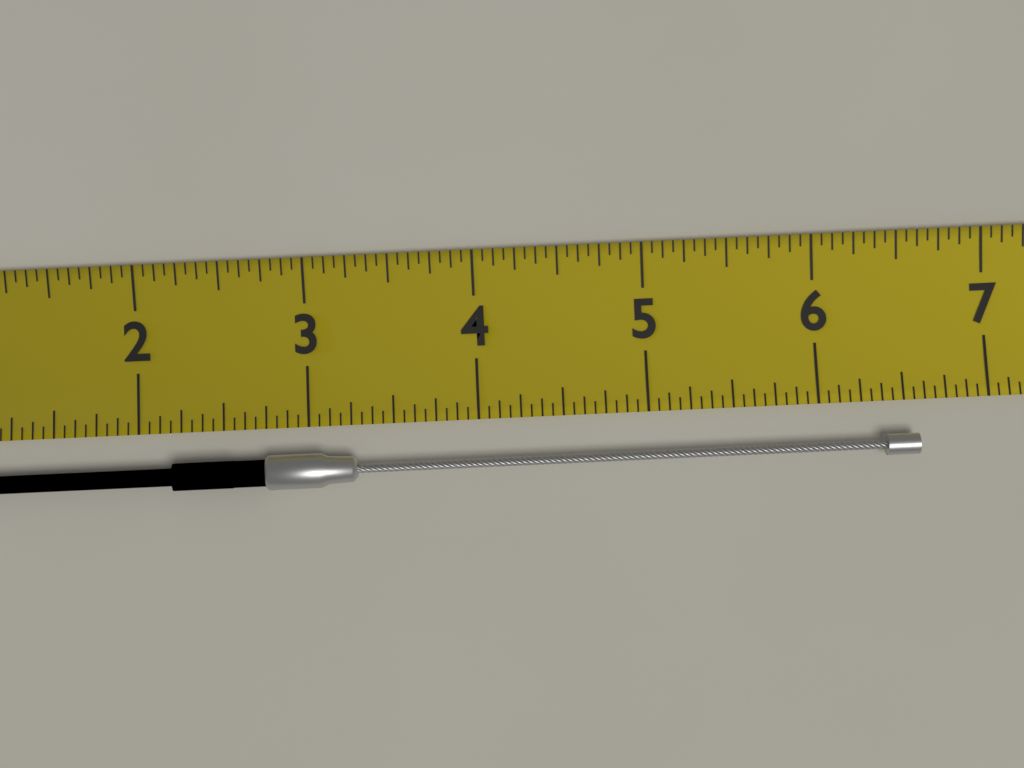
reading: 6.5625 (no unit)
